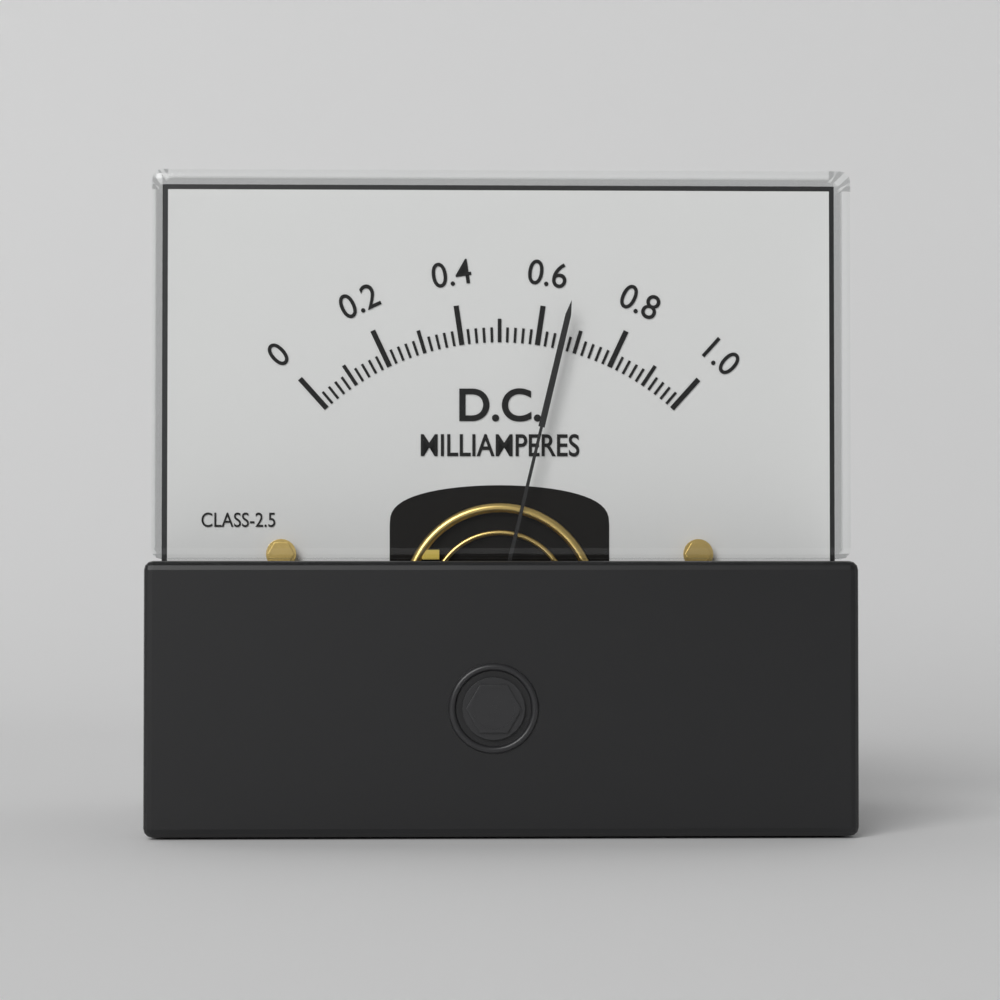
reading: 0.66 mA
